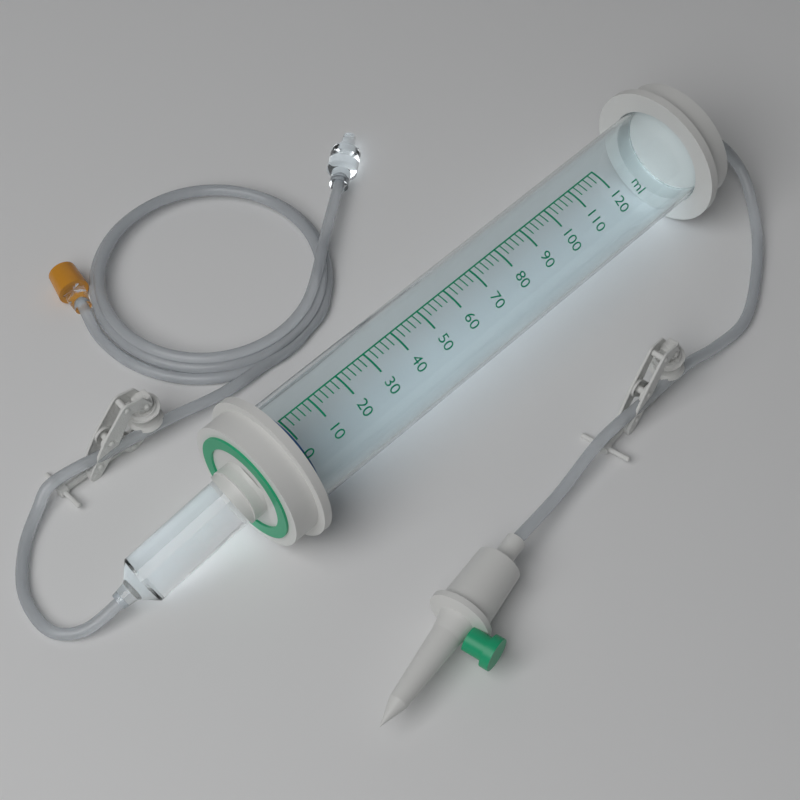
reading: 0 ml
